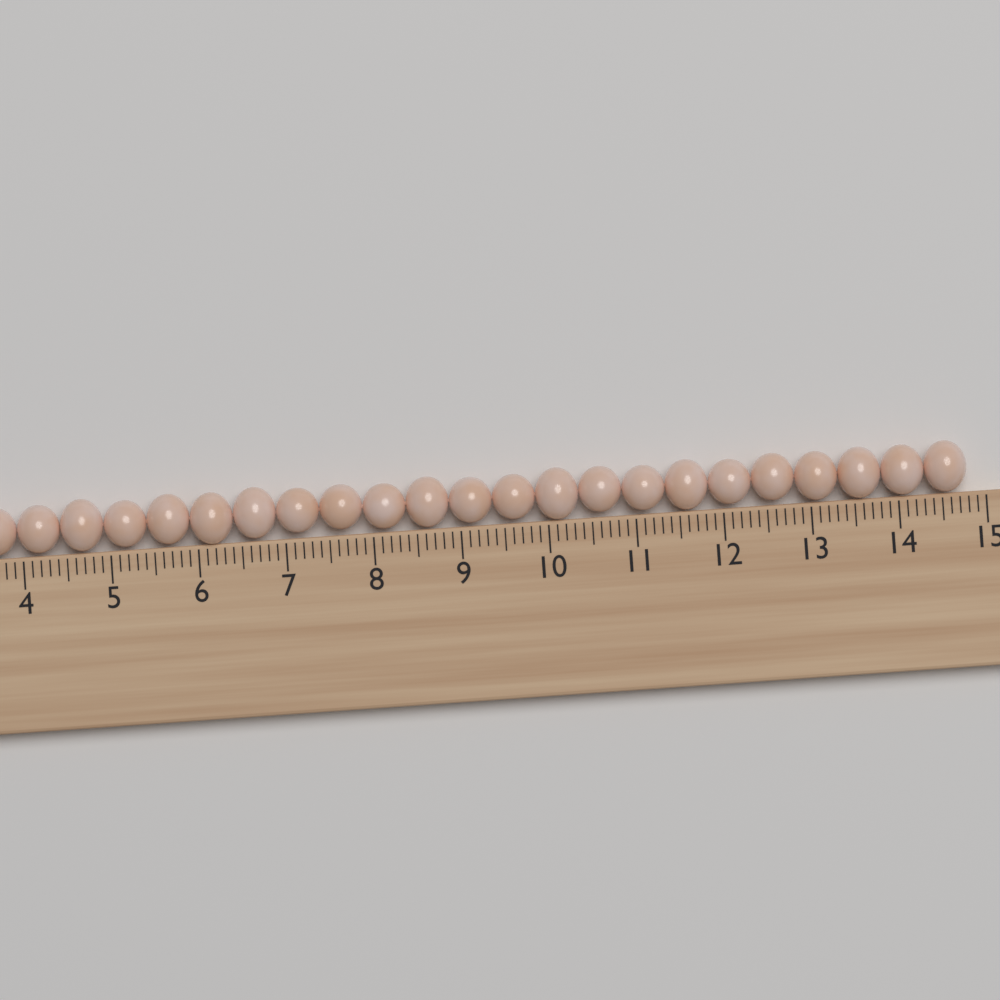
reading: 14.8 cm
